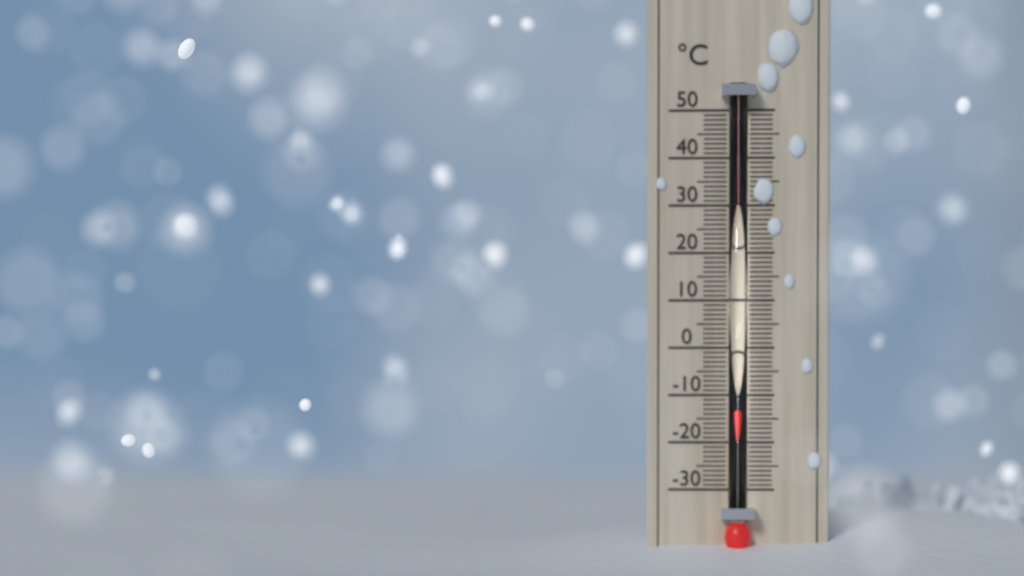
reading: -13 °C
